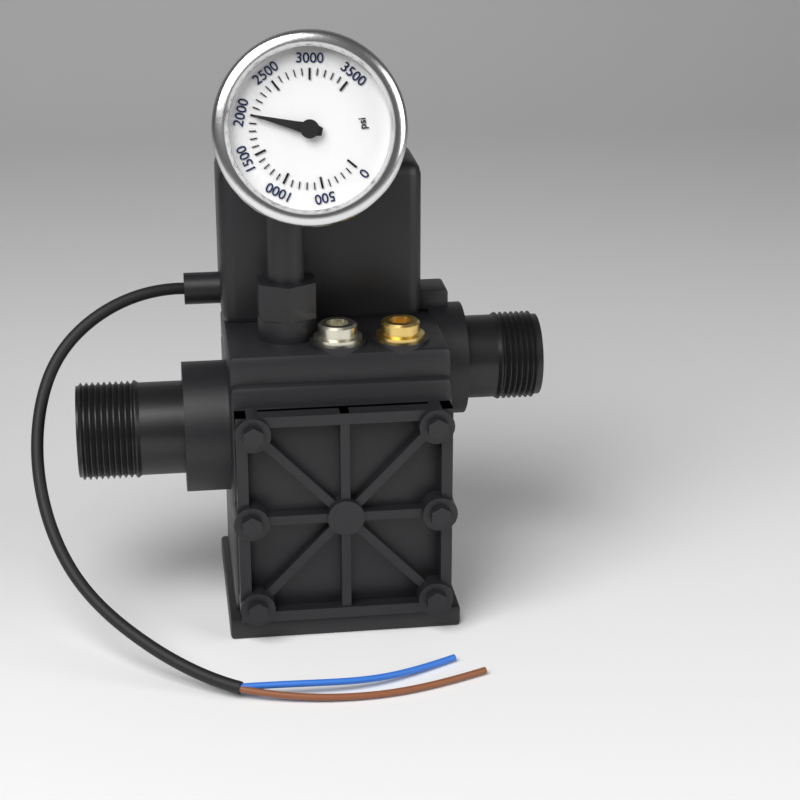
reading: 2000 psi
